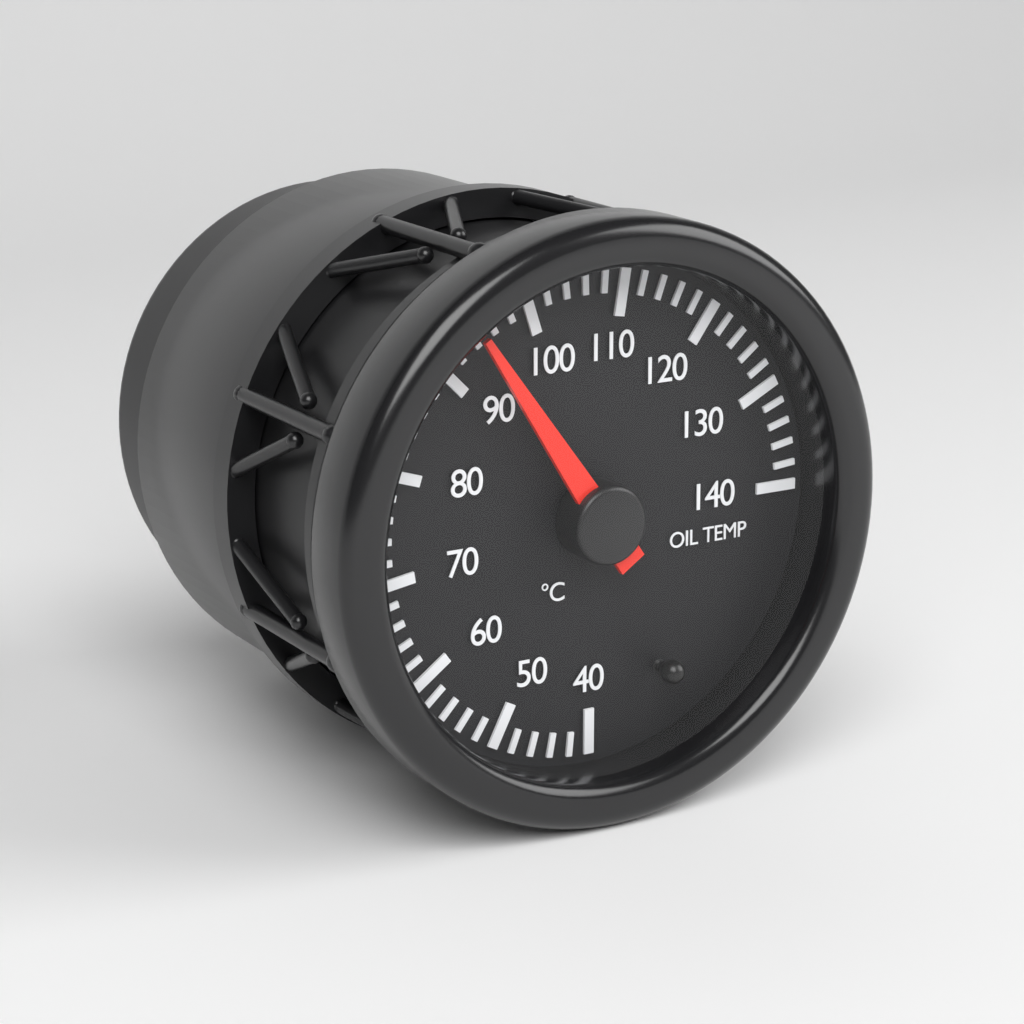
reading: 94 °C
